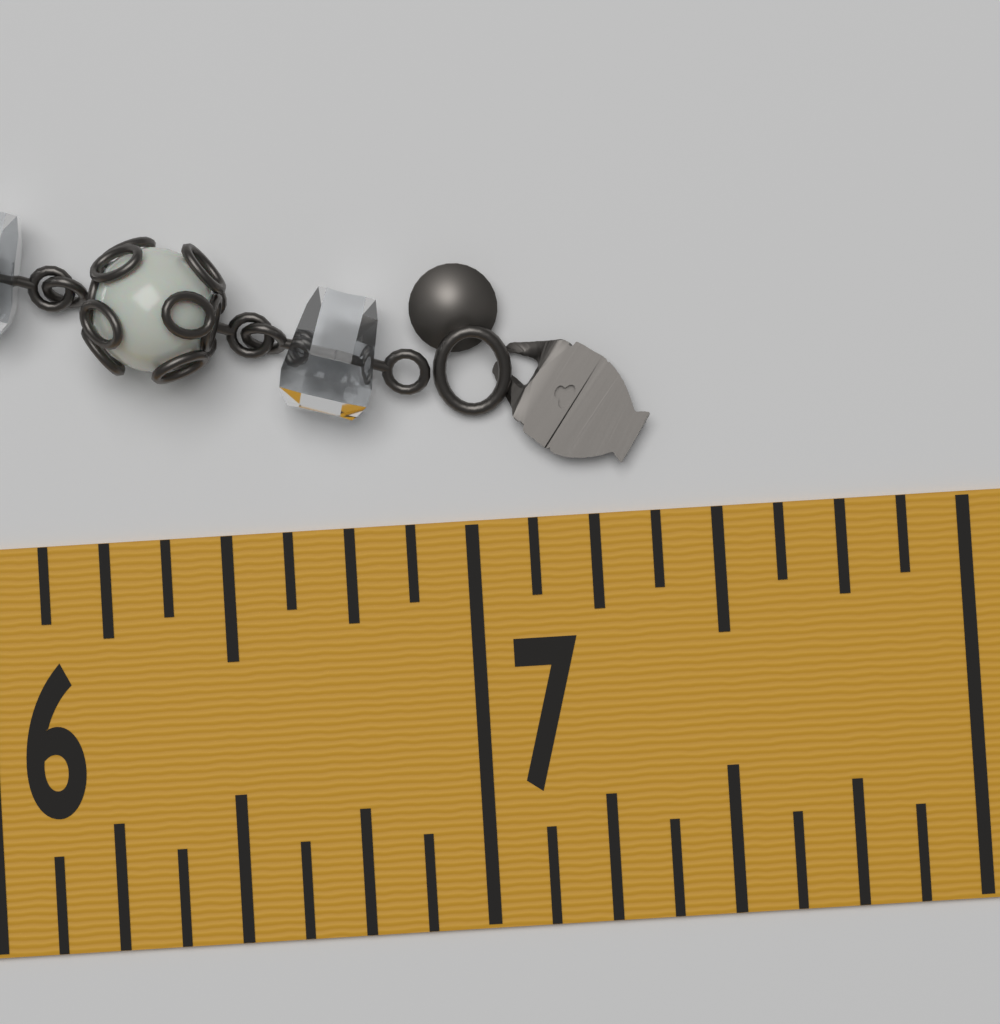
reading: 7.375 in
